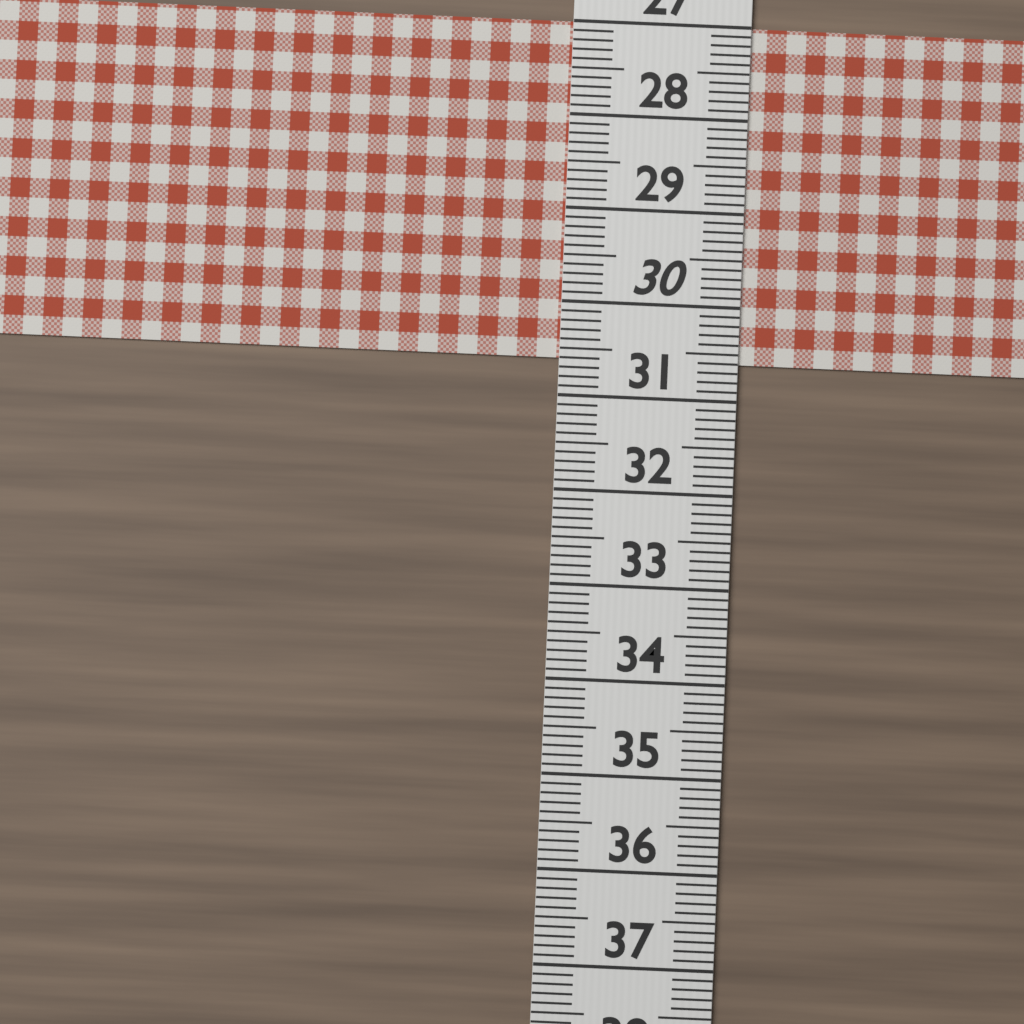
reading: 30.6 (no unit)
